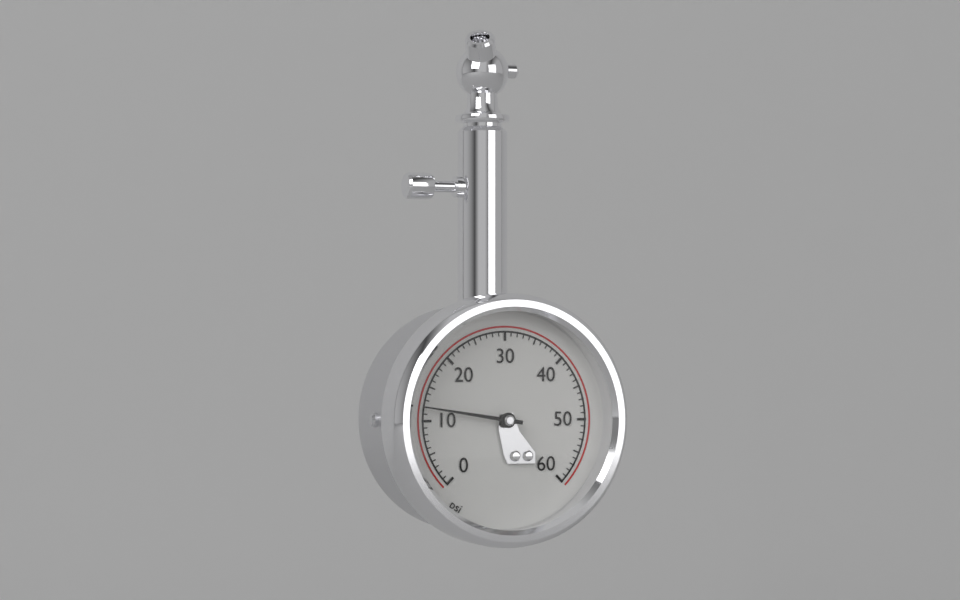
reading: 12 psi
